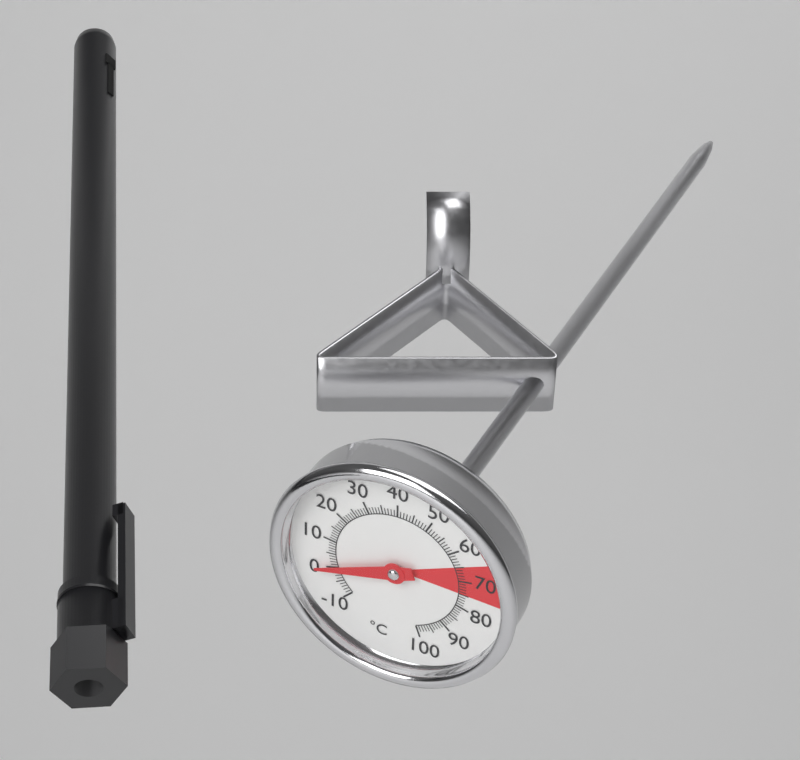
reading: 0 °C
